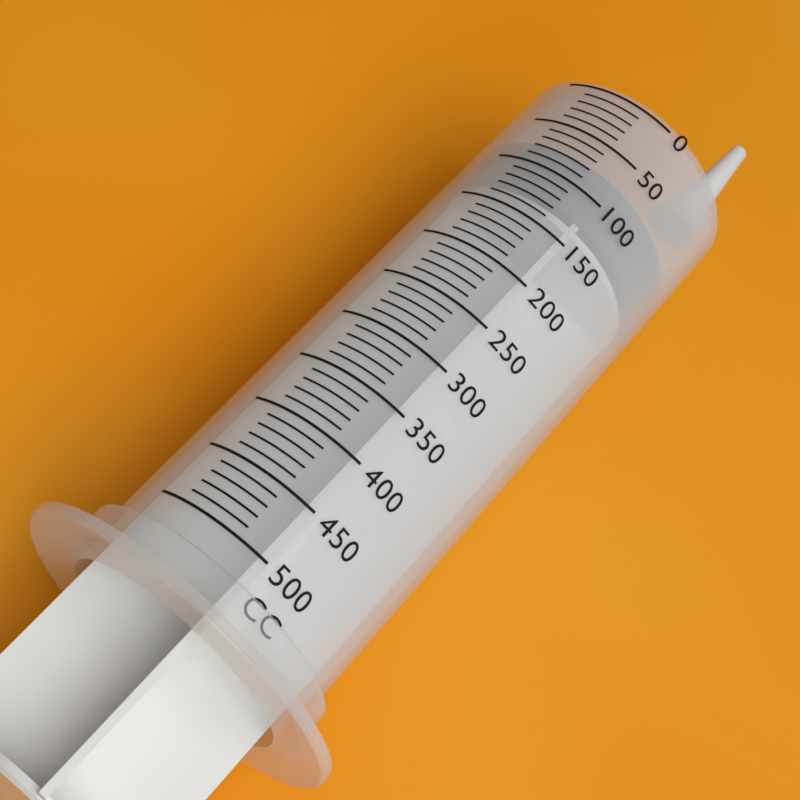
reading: 70 cc
